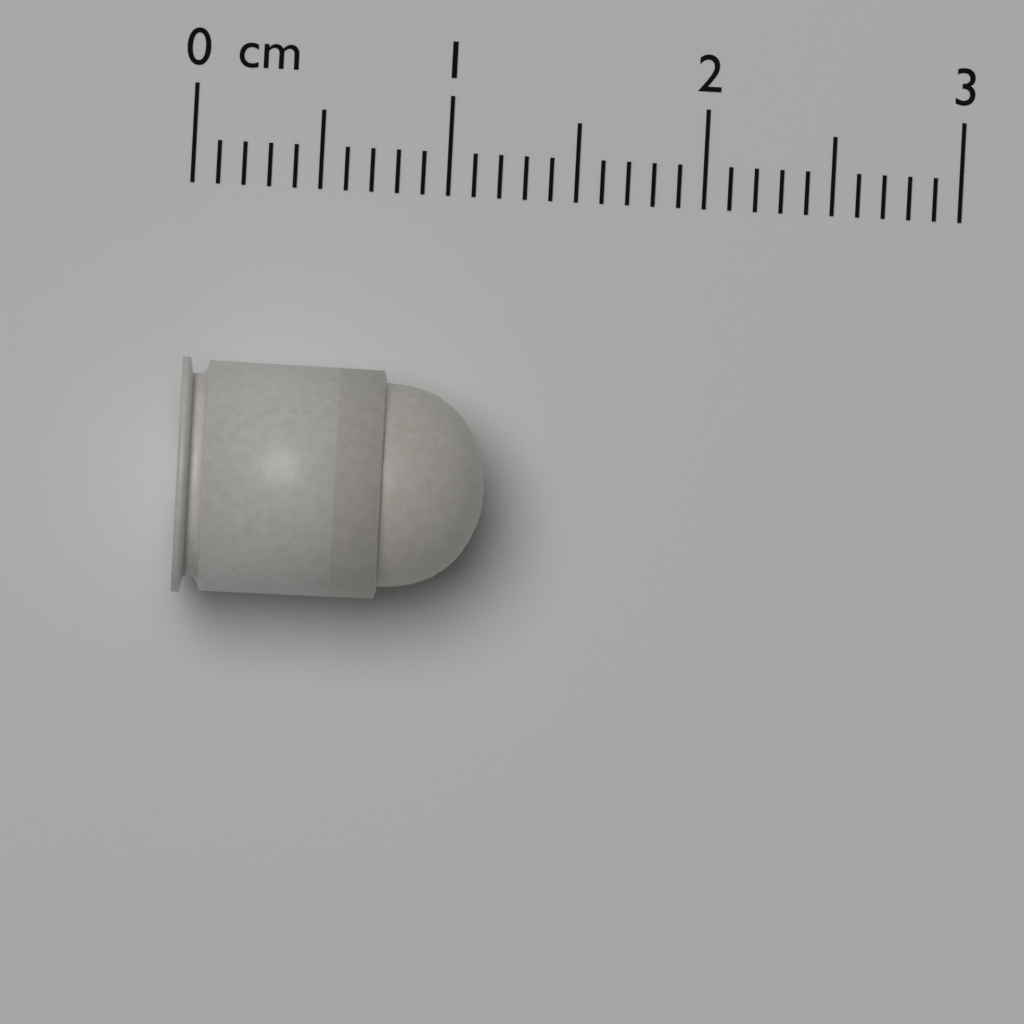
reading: 1.2 cm
